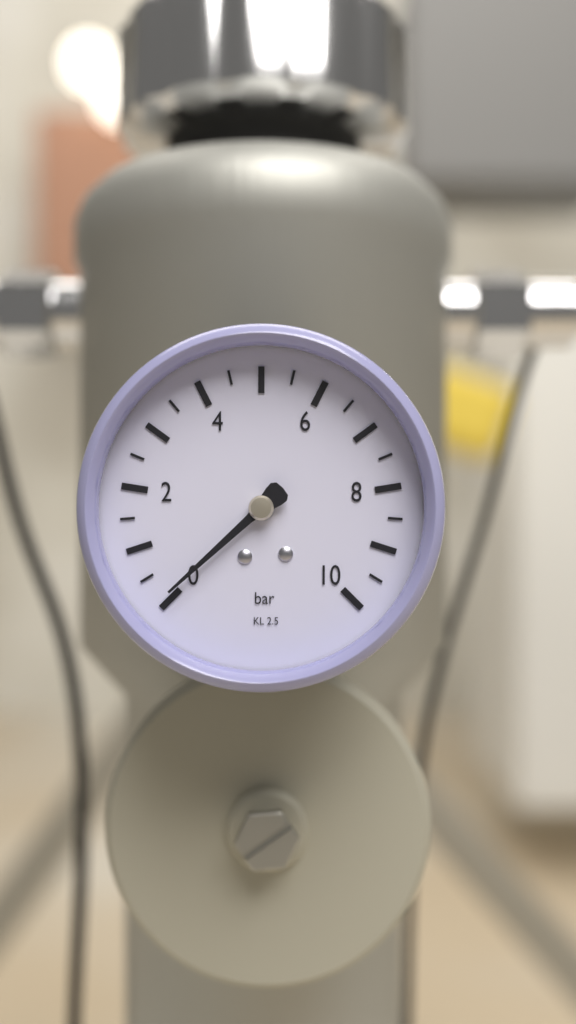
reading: 0.1 bar
